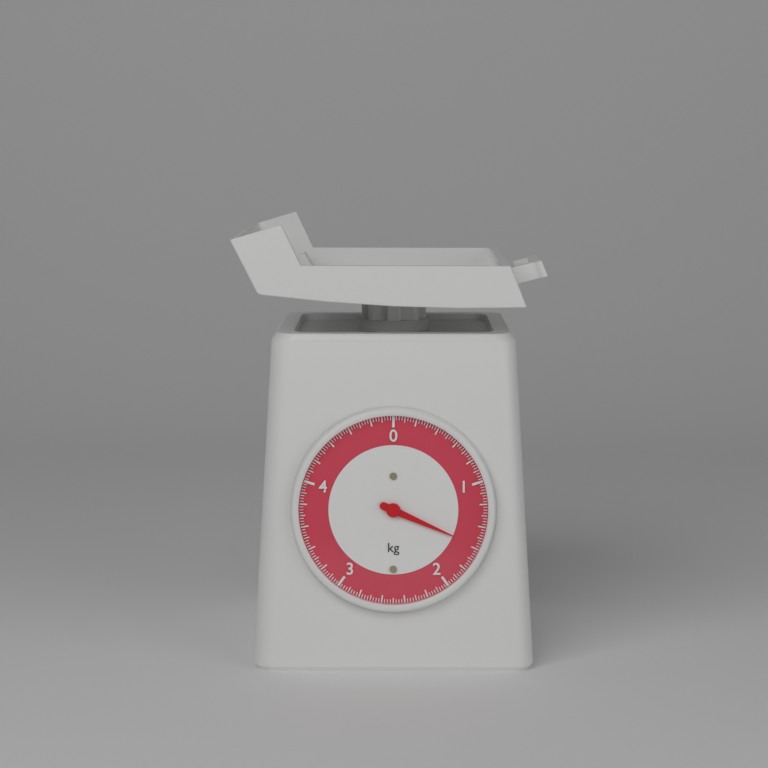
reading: 1.575 kg
